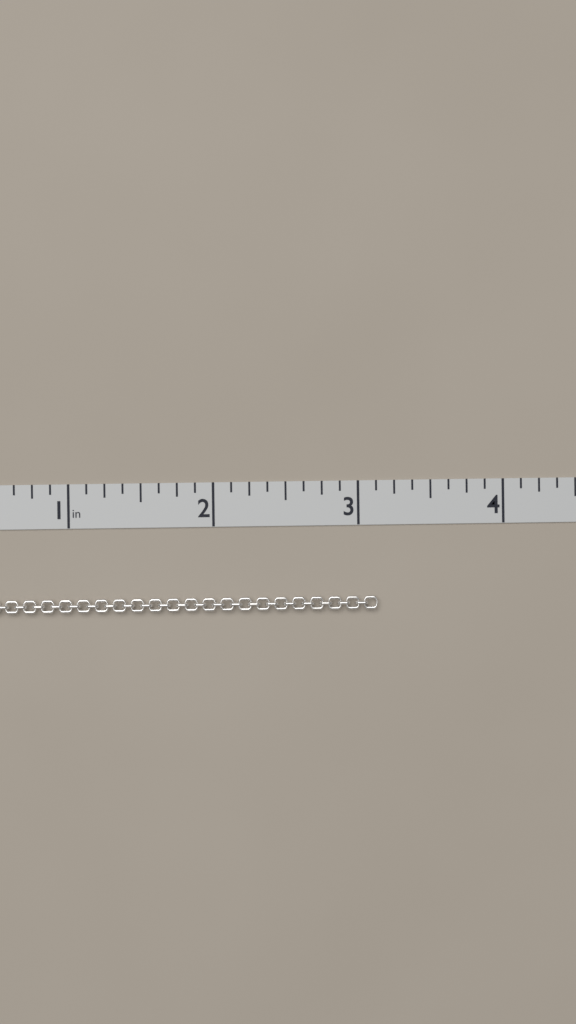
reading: 3.125 in
